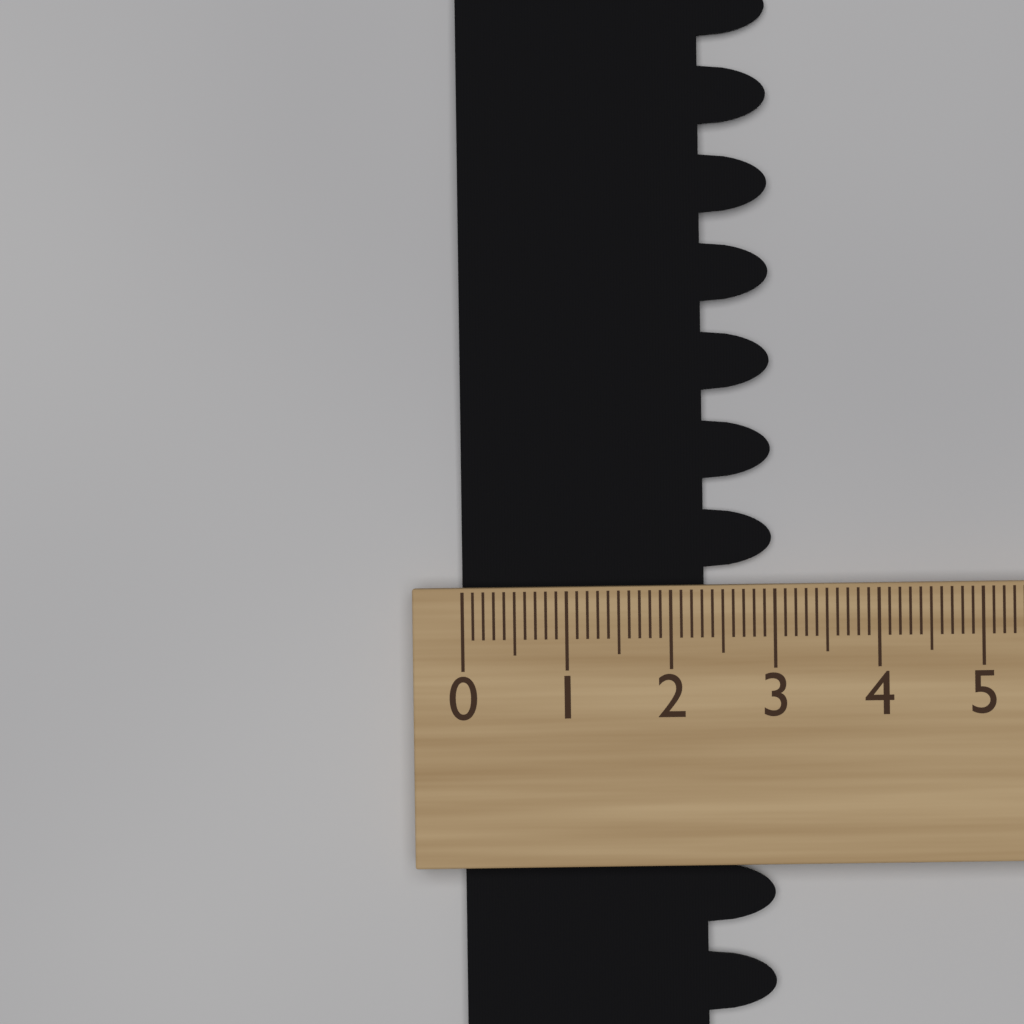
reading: 3.0 (no unit)
